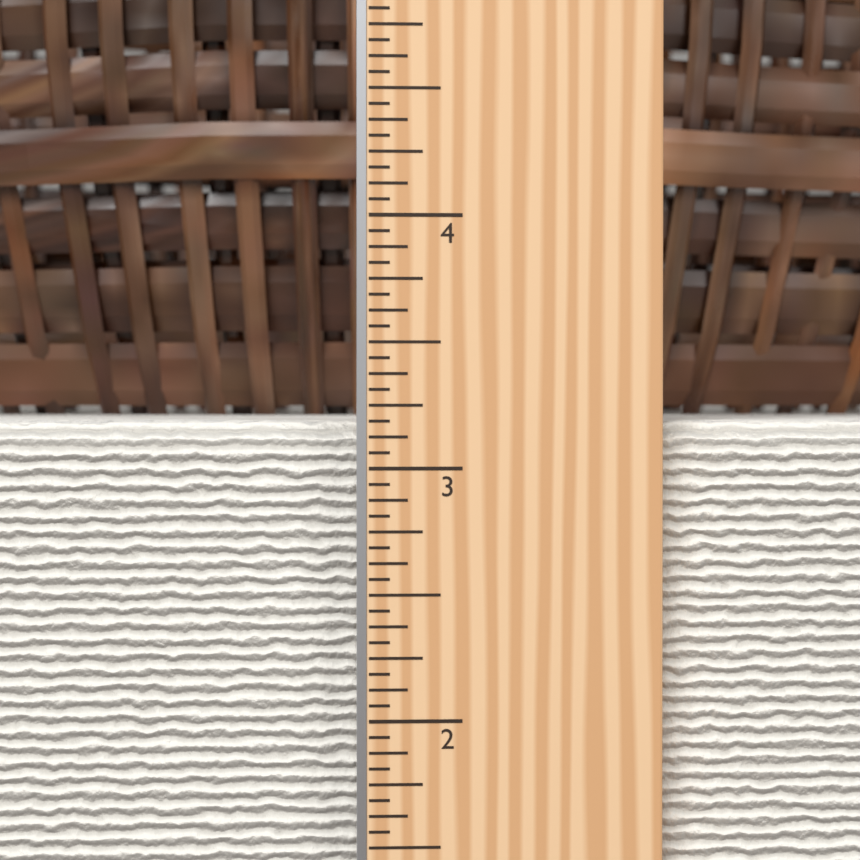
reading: 3.1875 in
